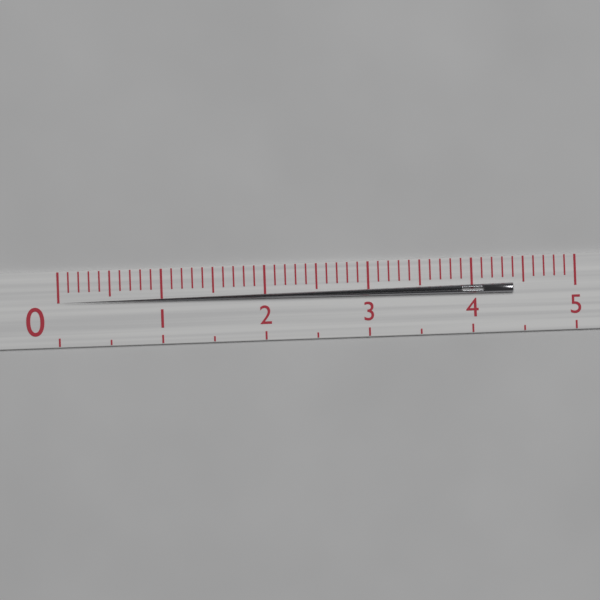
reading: 4.4 (no unit)
